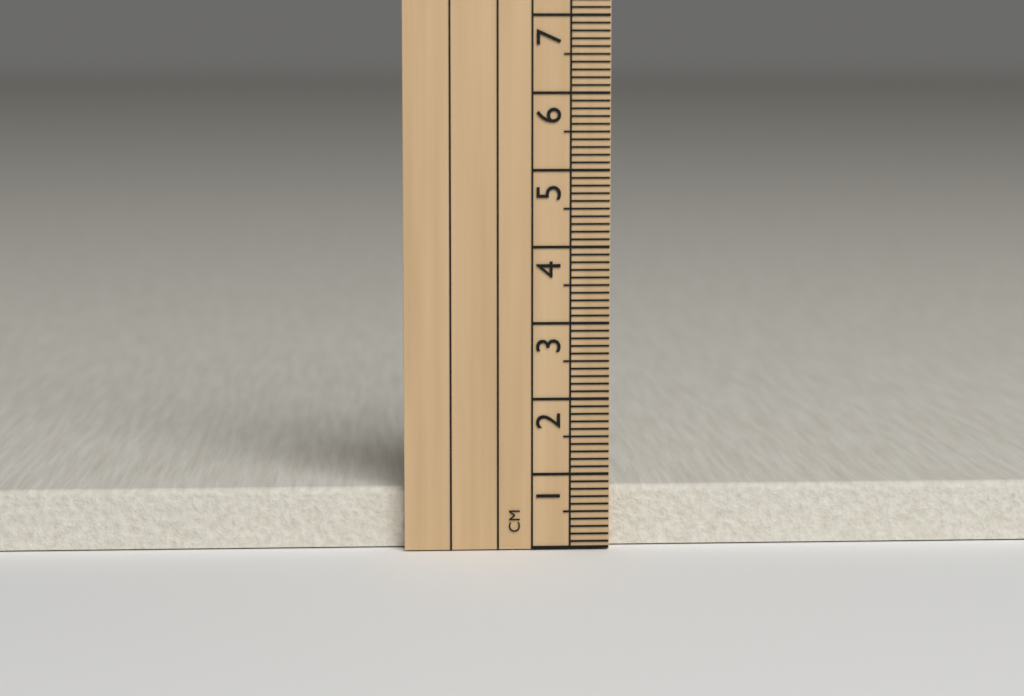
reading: 0.8 cm
